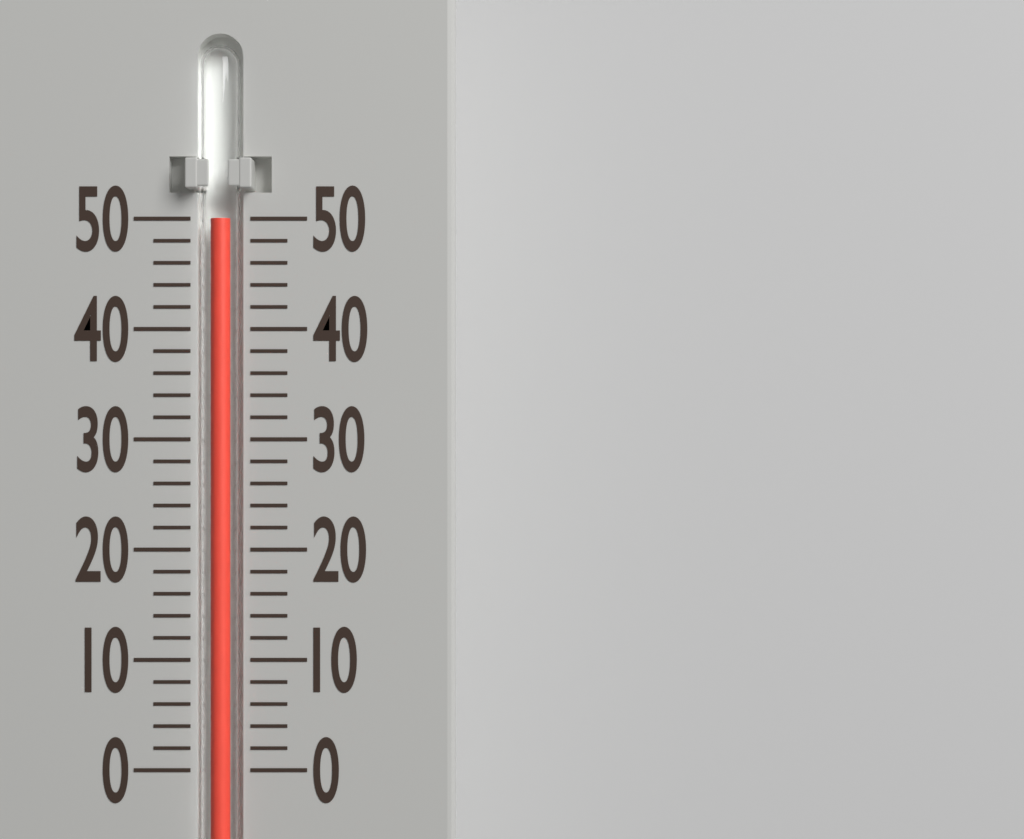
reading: 50 (no unit)
